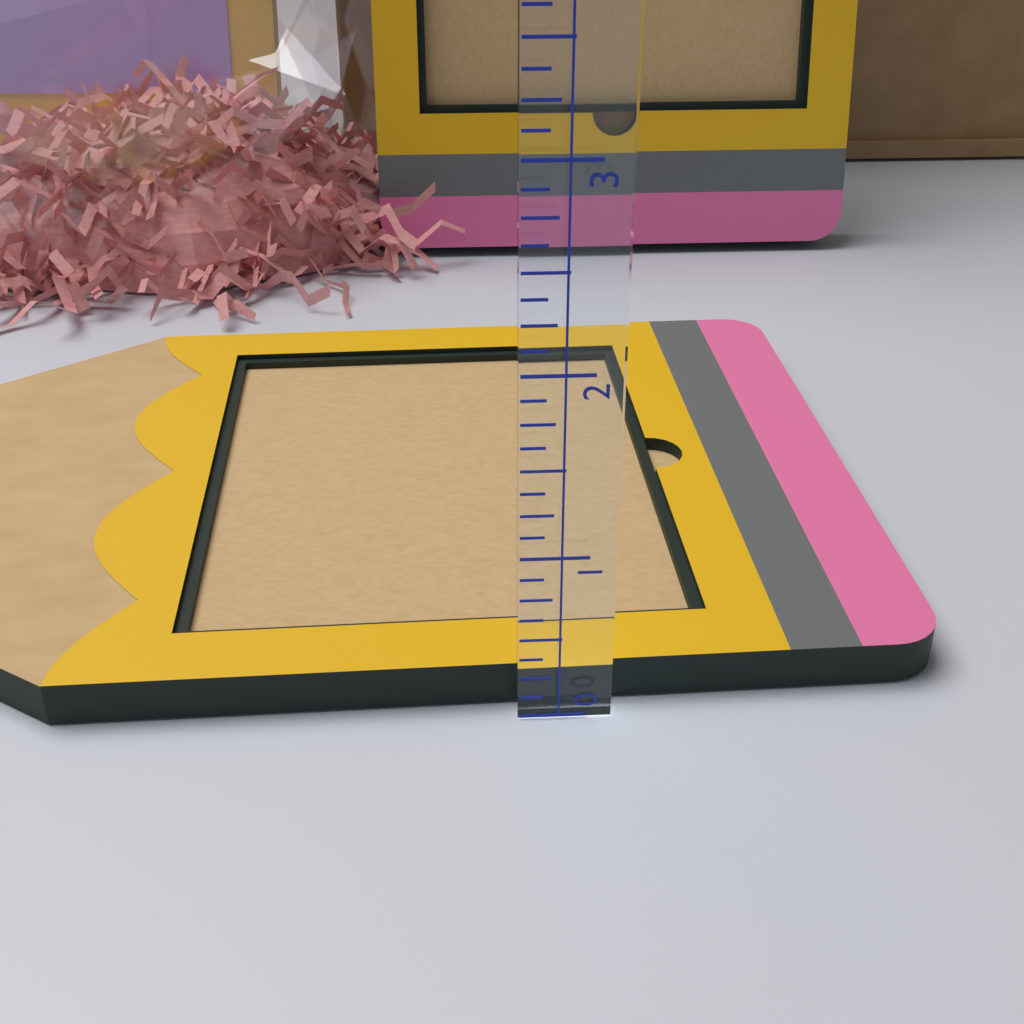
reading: 0.250 (no unit)
